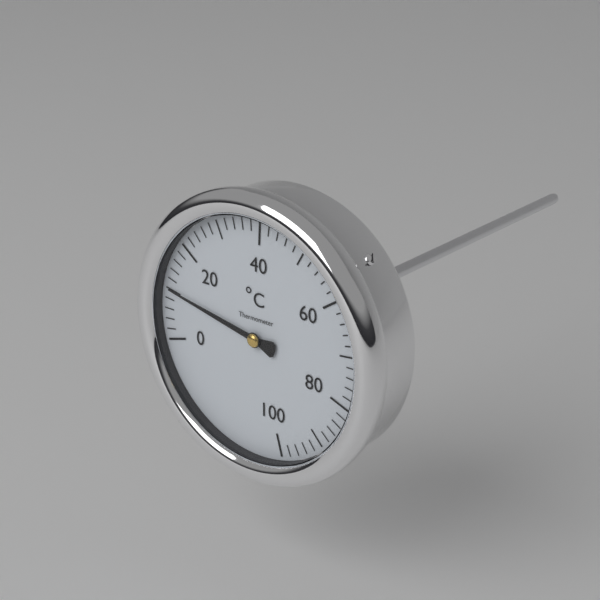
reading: 10 °C
